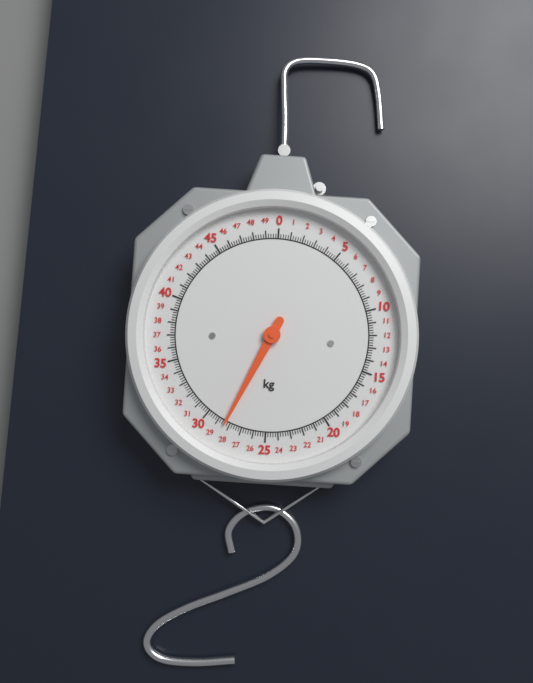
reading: 28.4 kg
